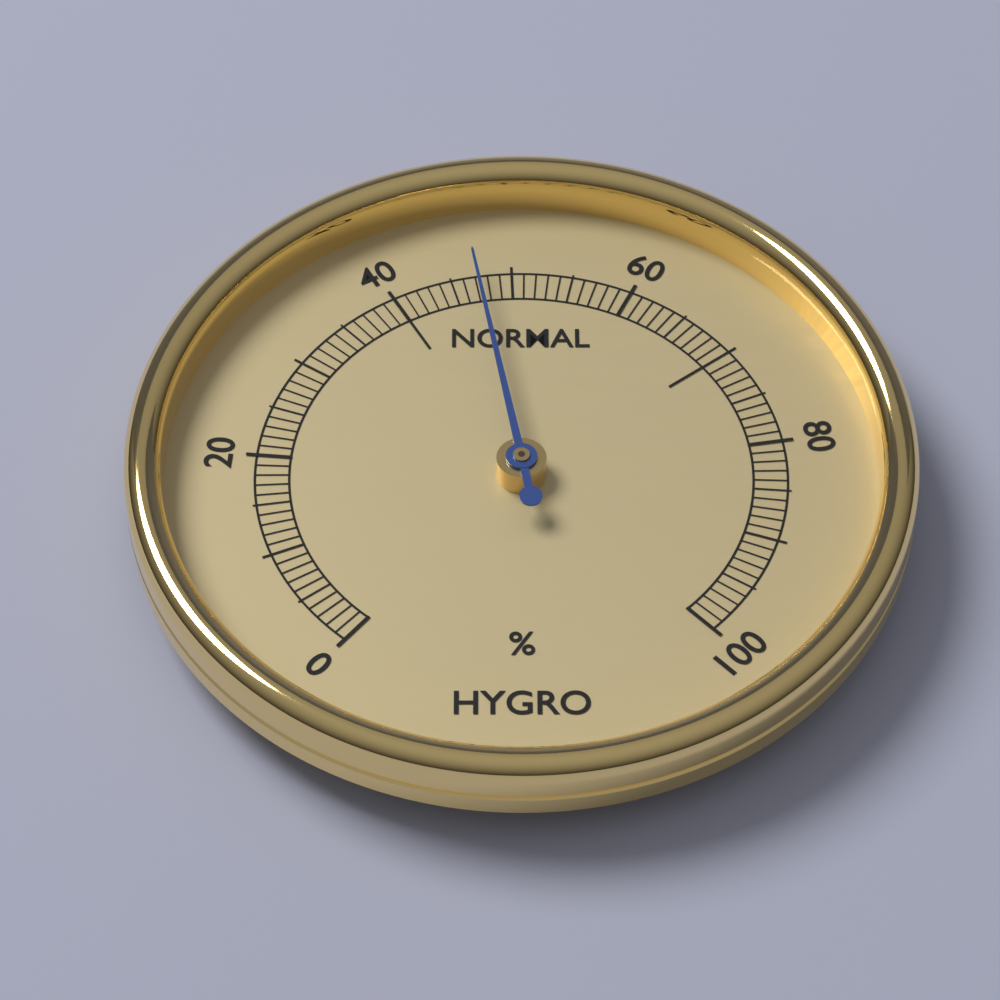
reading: 47 %
